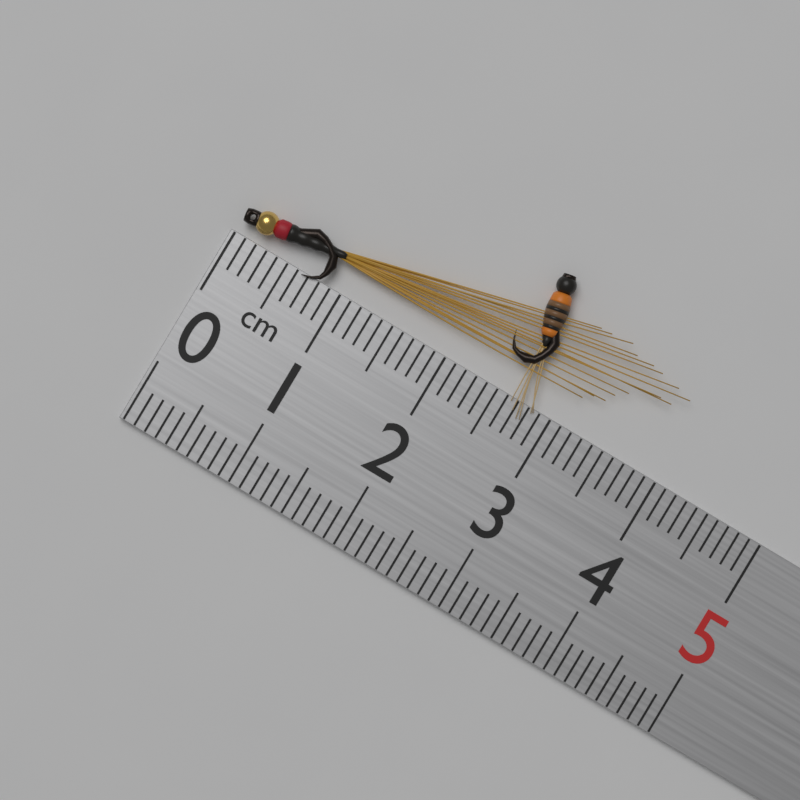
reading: 3.9 cm
